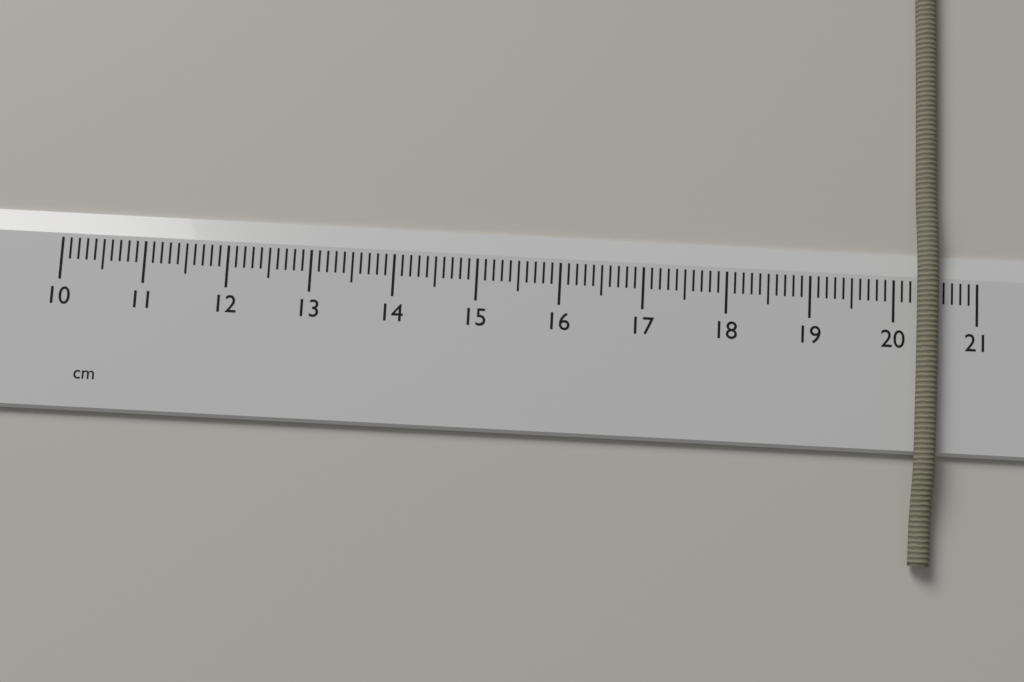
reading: 20.5 cm
